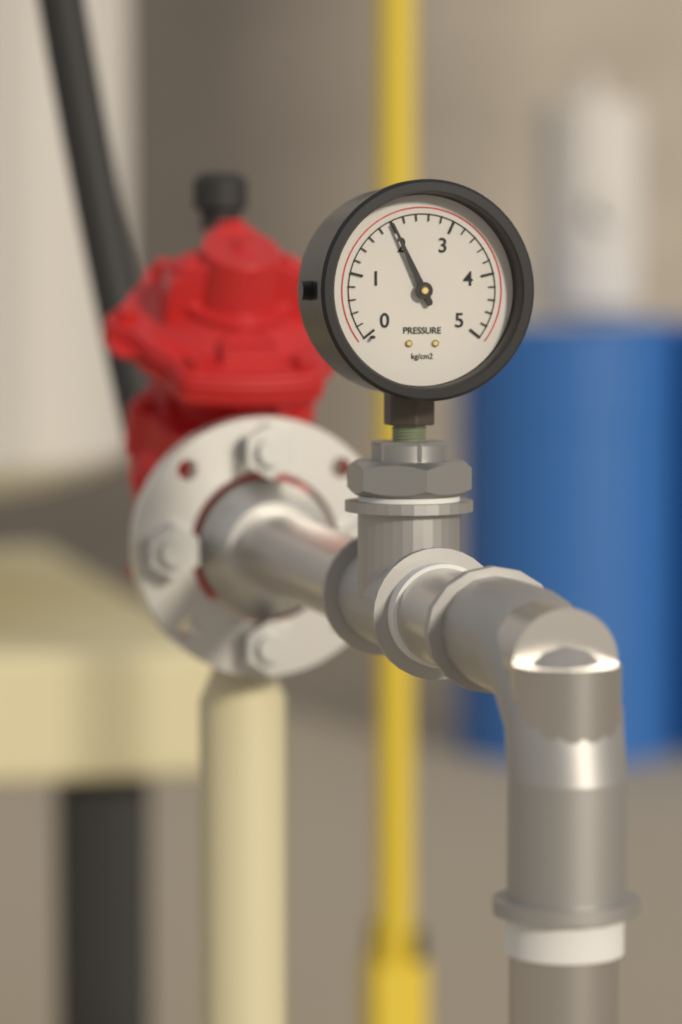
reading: 2.0 kg/cm2
